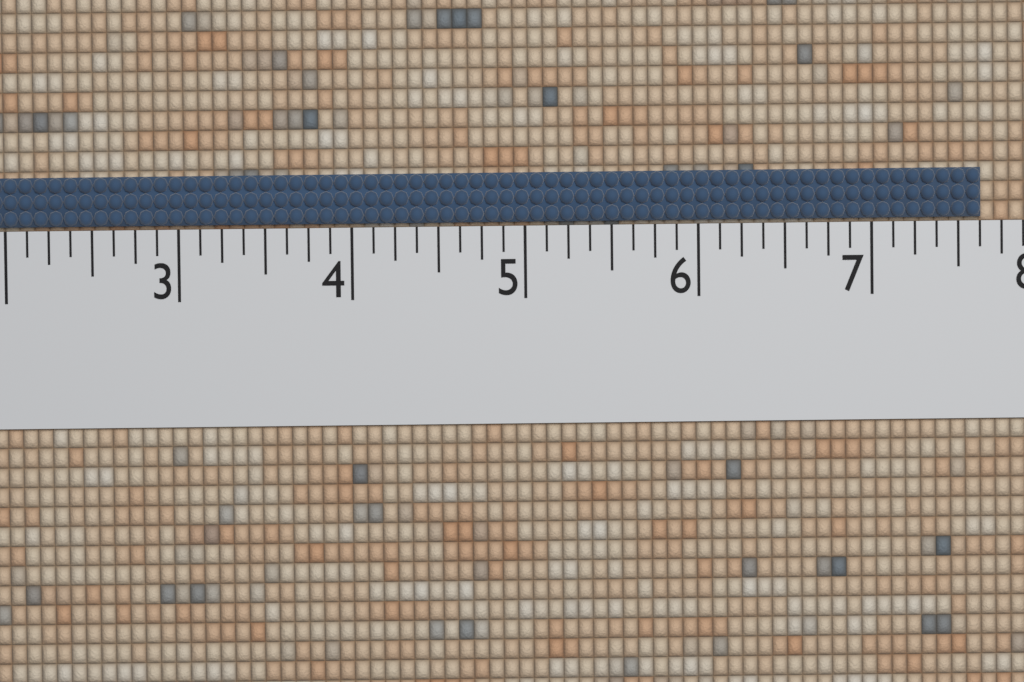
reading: 7.625 (no unit)
